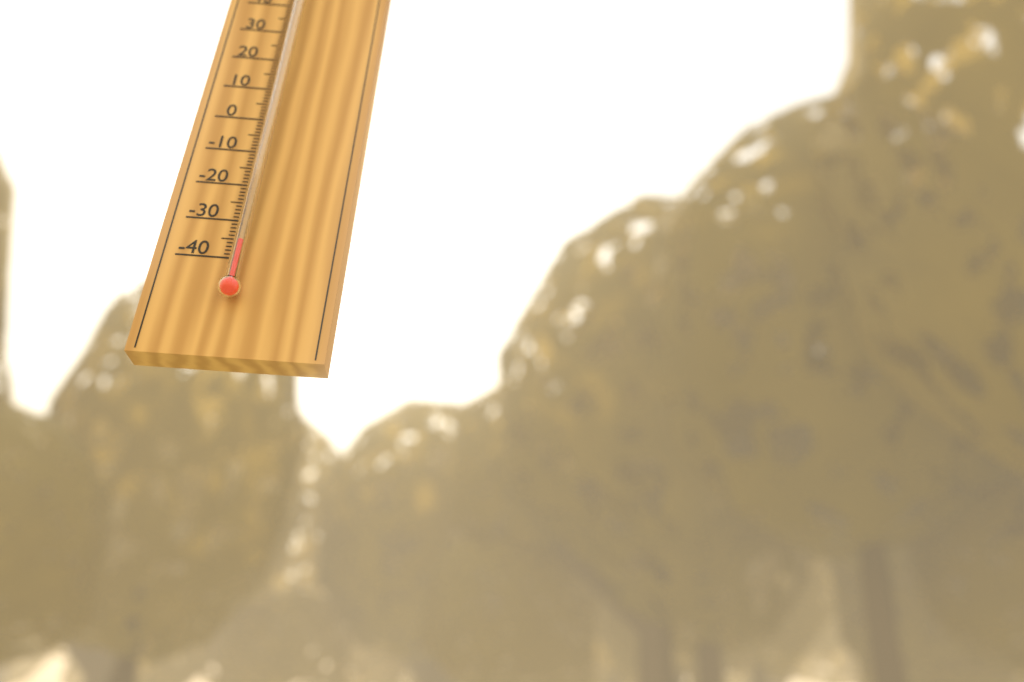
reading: -37 °C
